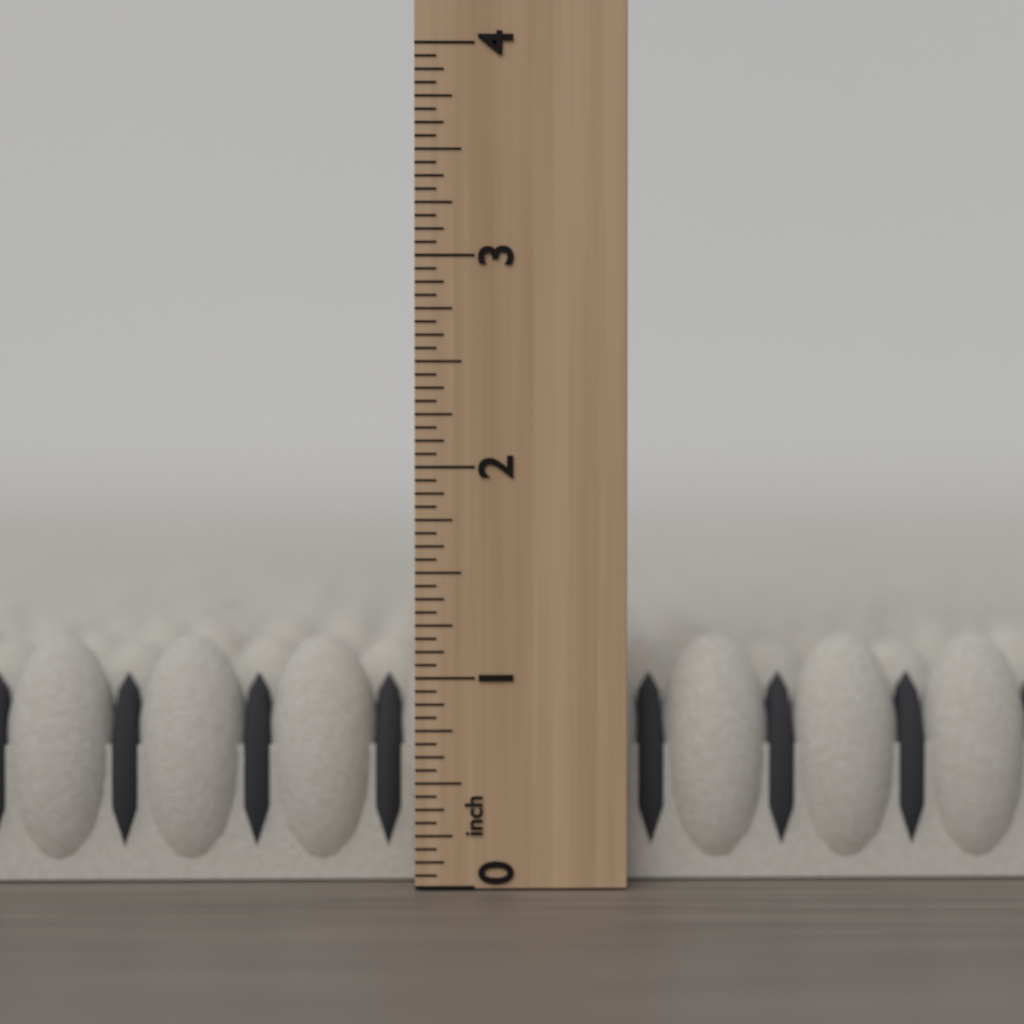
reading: 1.1875 inch
